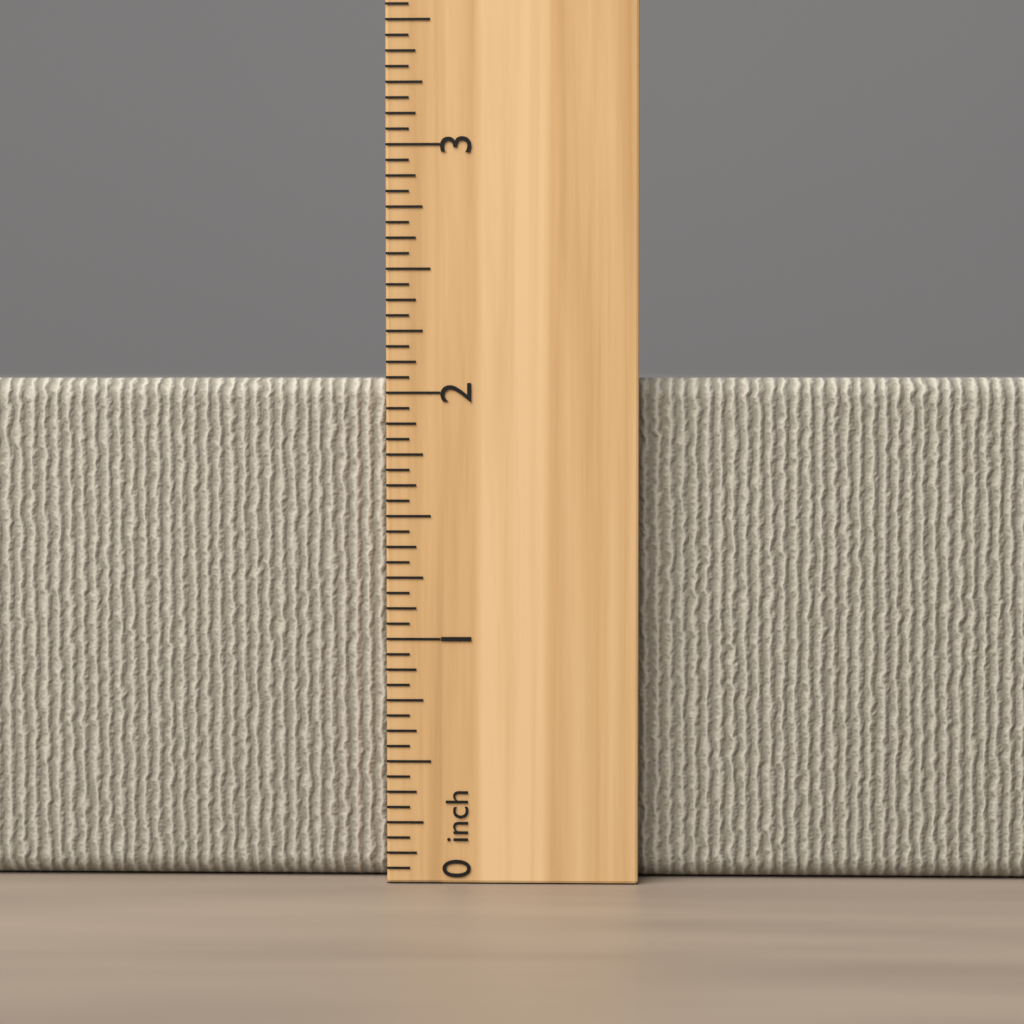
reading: 2.0625 inch
